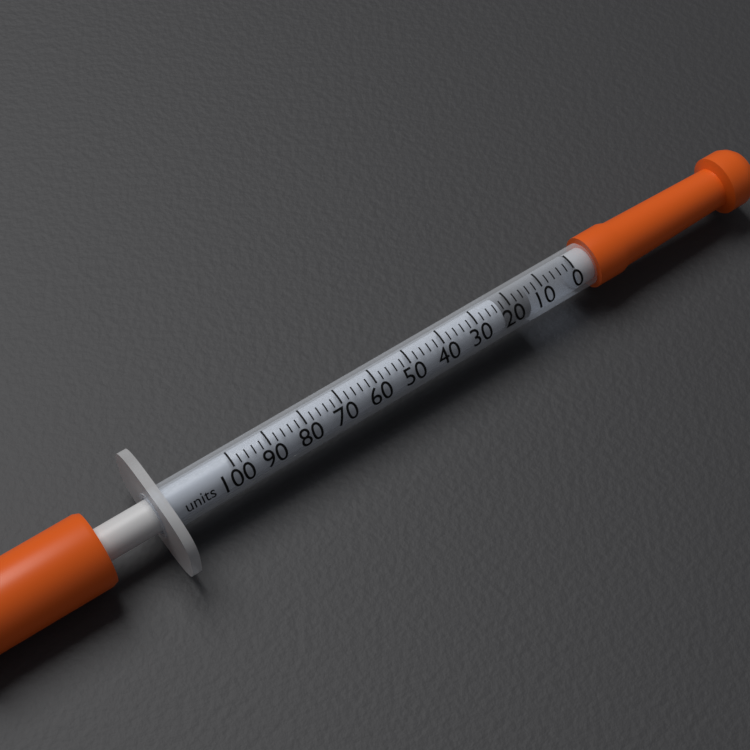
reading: 14 units
